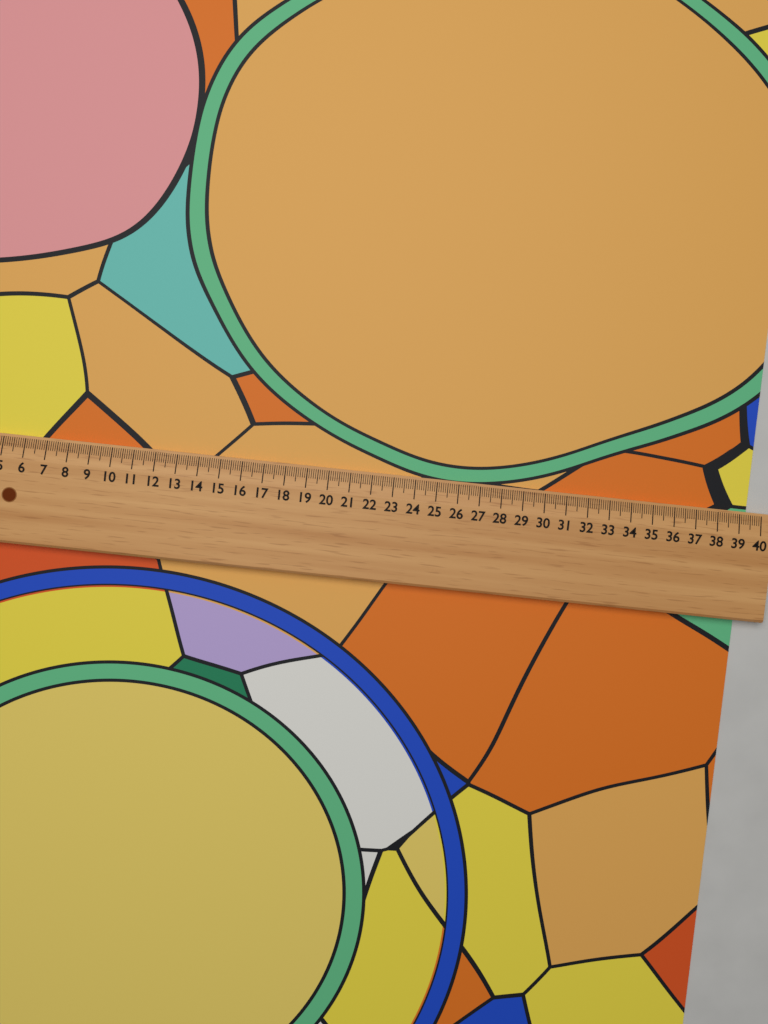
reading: 39.4 (no unit)
